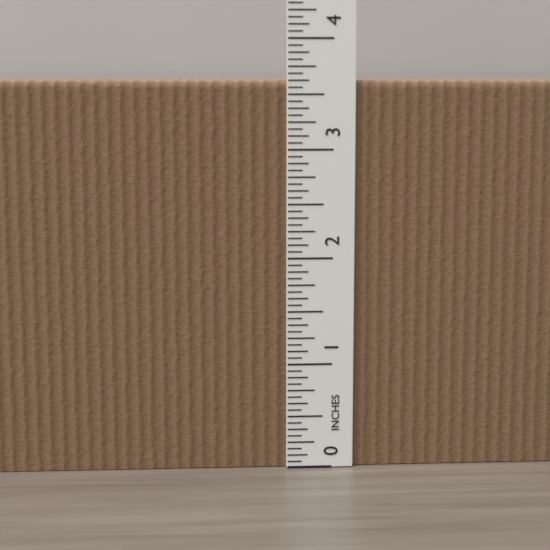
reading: 3.6250 in
